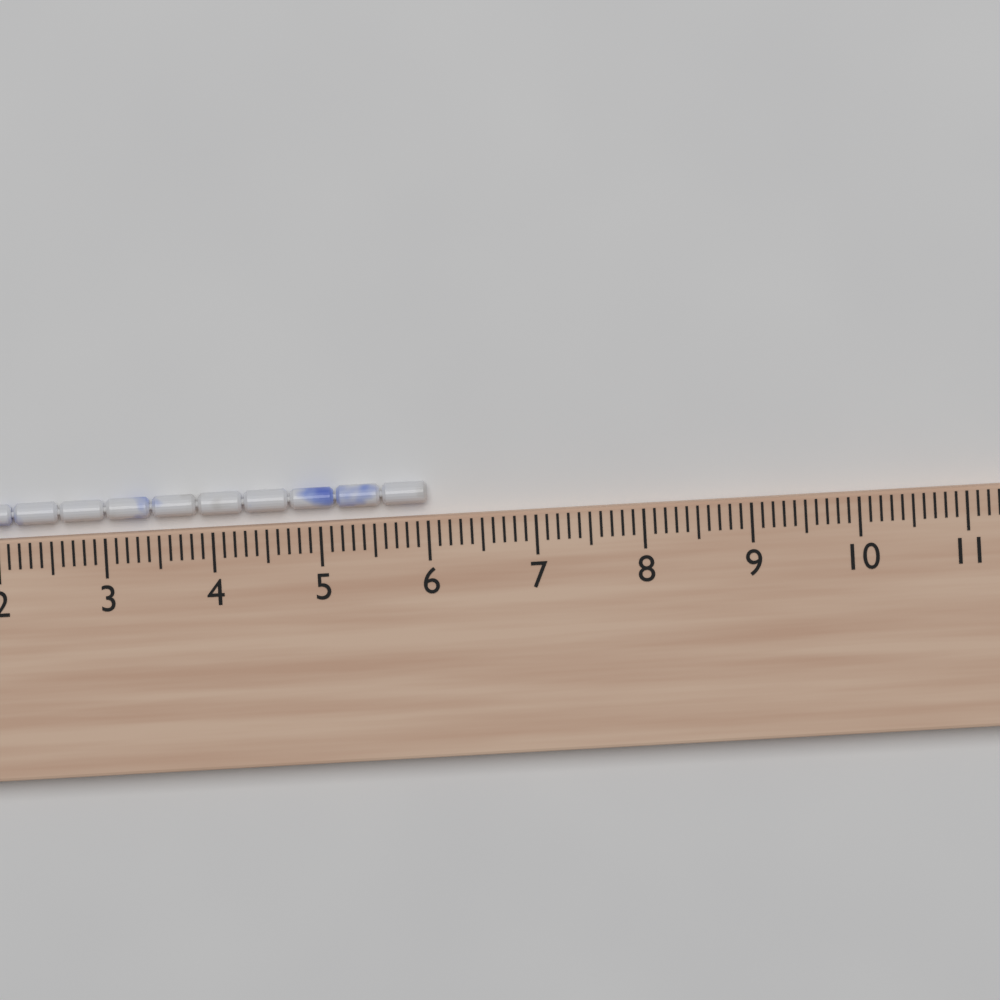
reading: 6.0 cm
